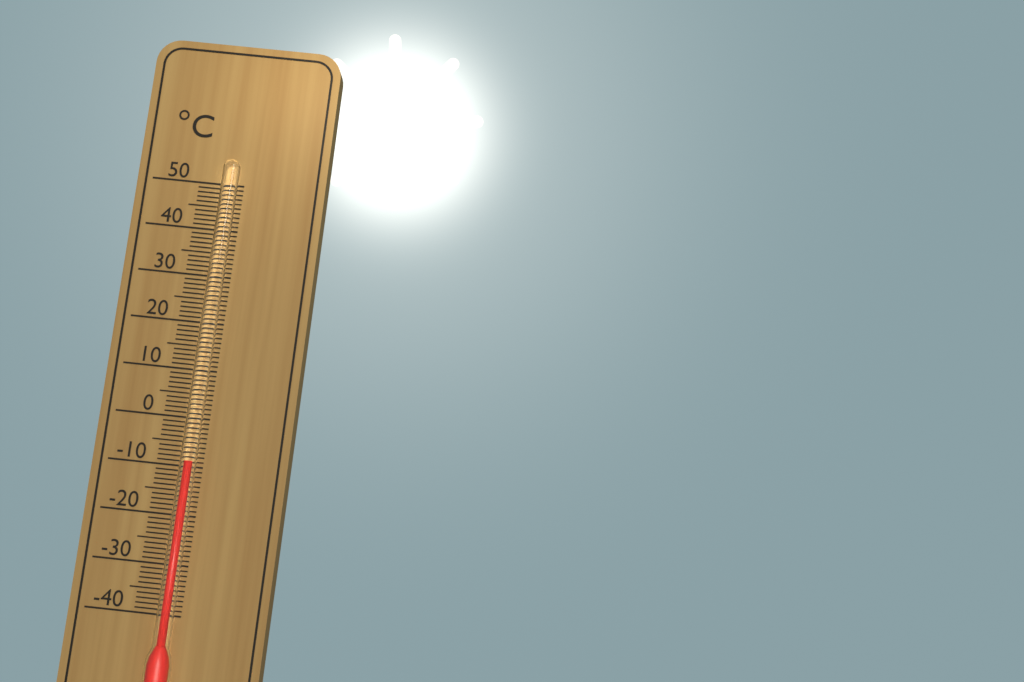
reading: -9 °C
